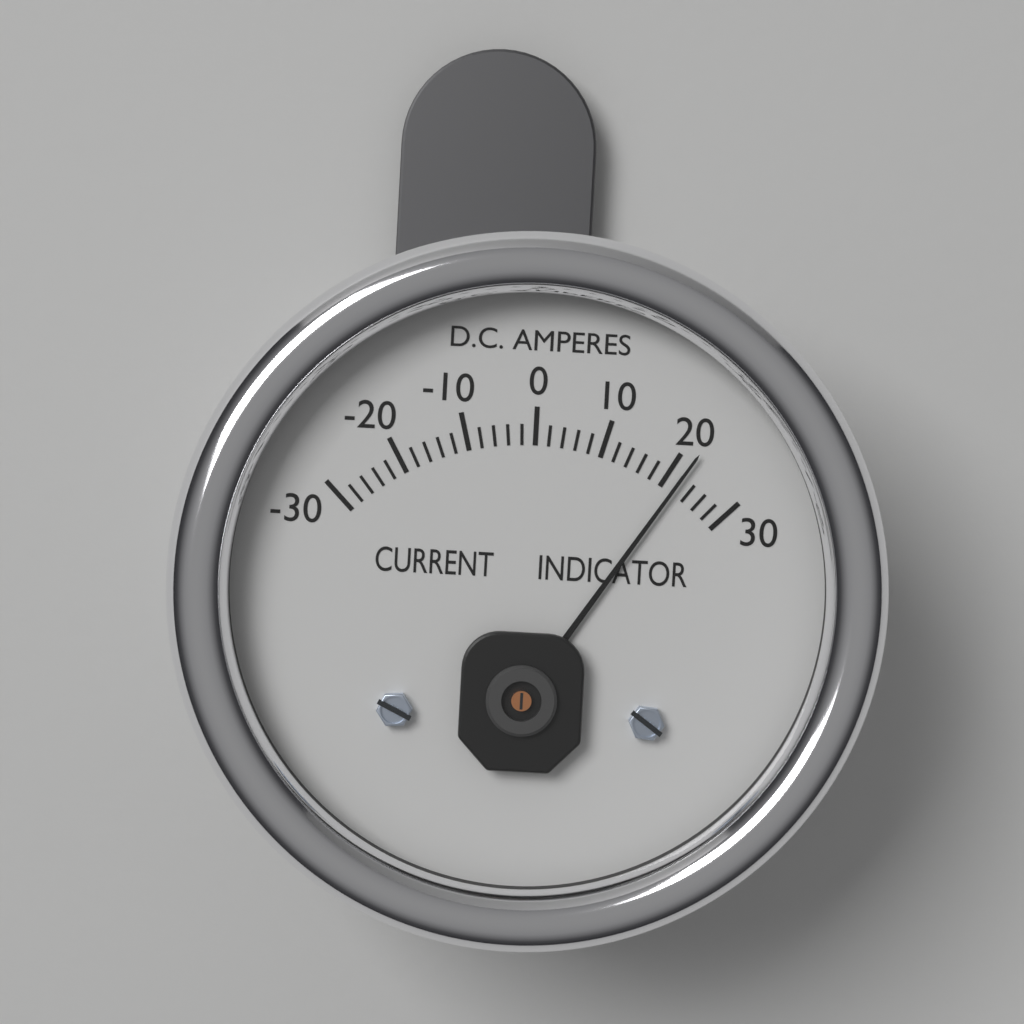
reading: 22 A
